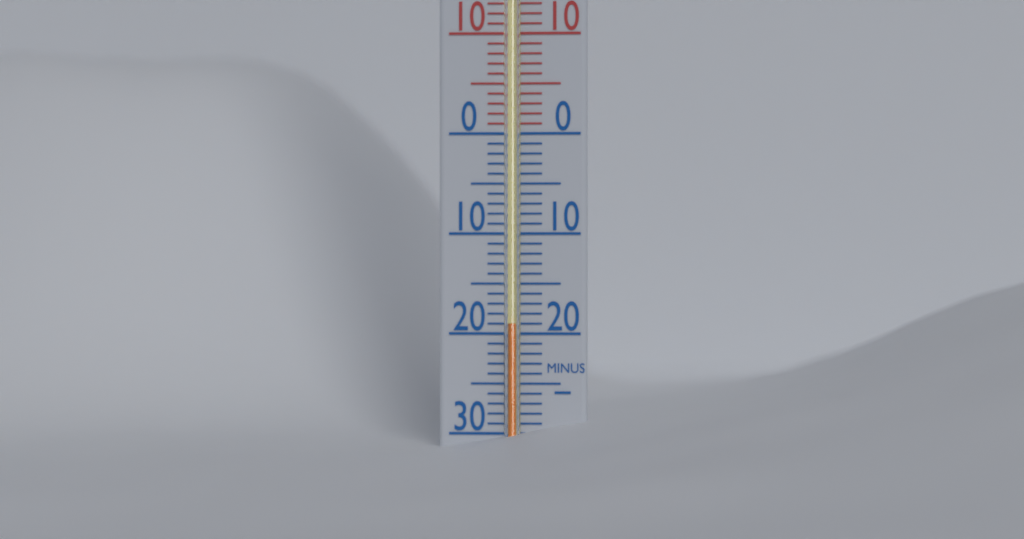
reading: -19 °C
